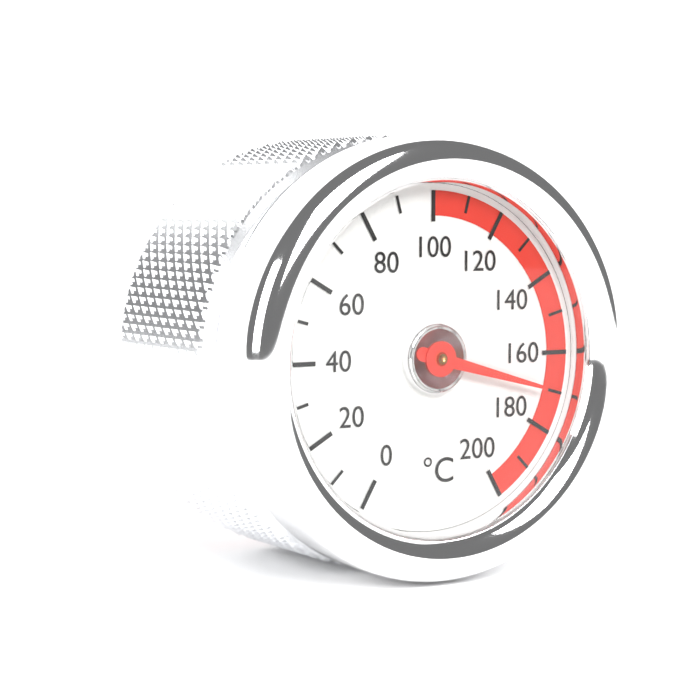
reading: 170 °C
